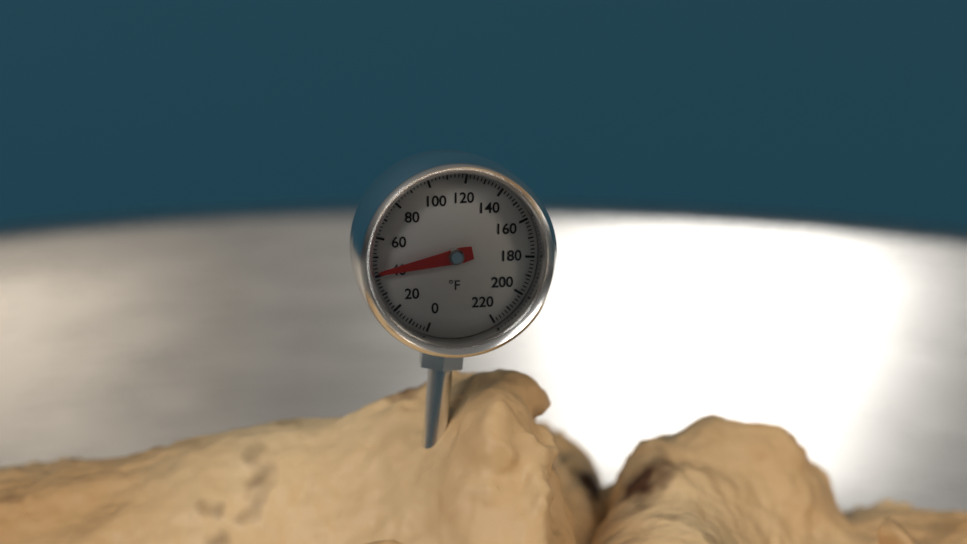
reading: 42 °F
